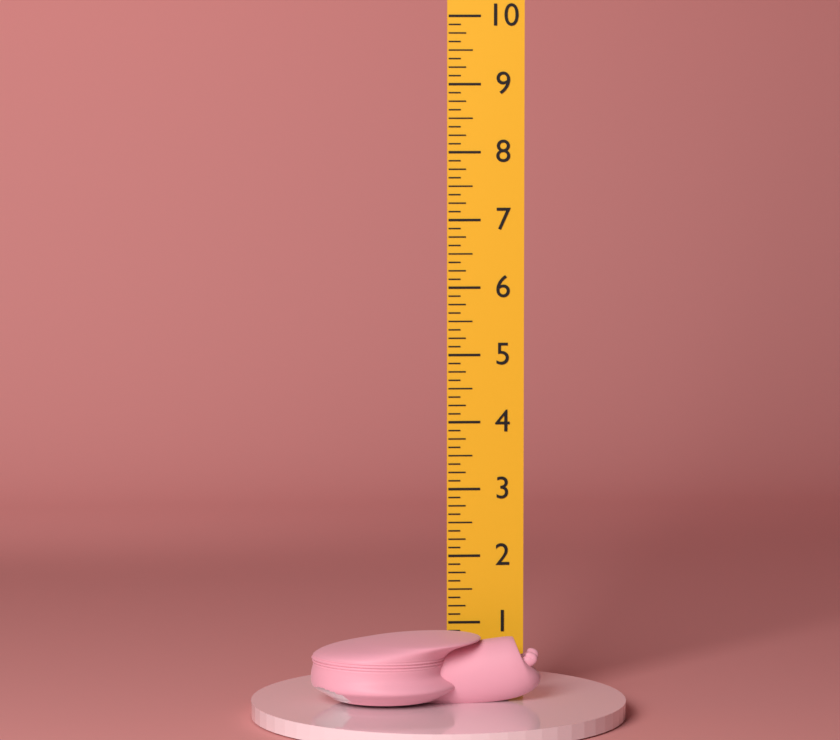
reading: 1.000 in
